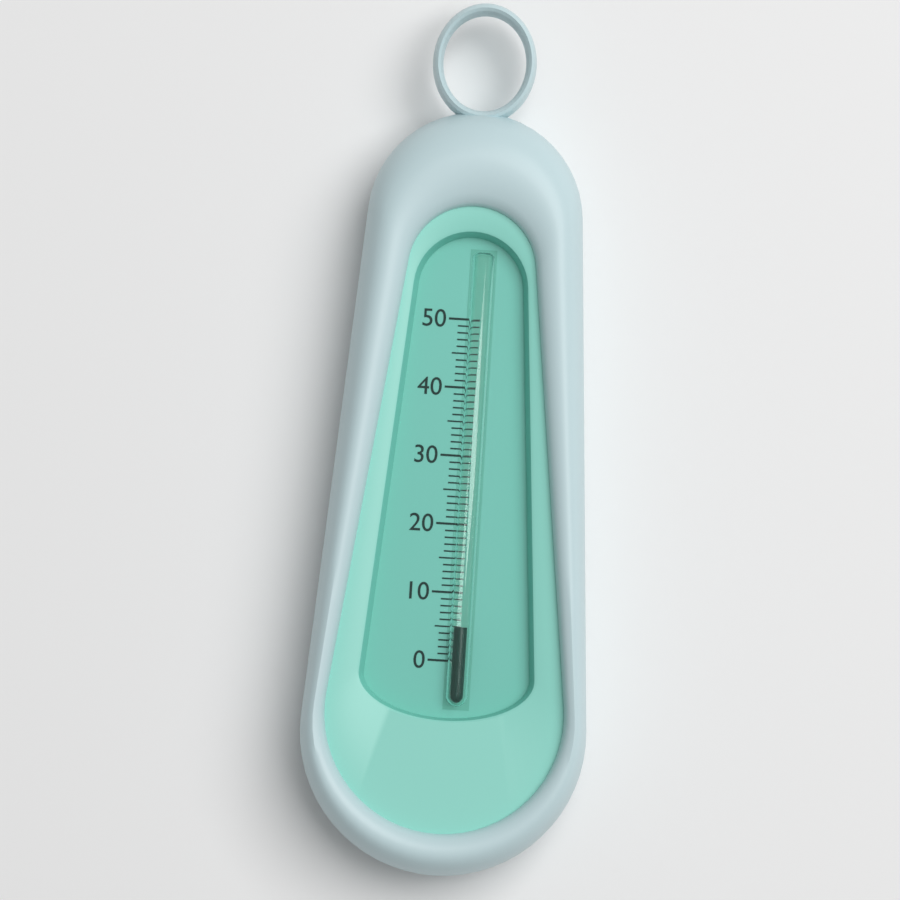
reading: 5 (no unit)
